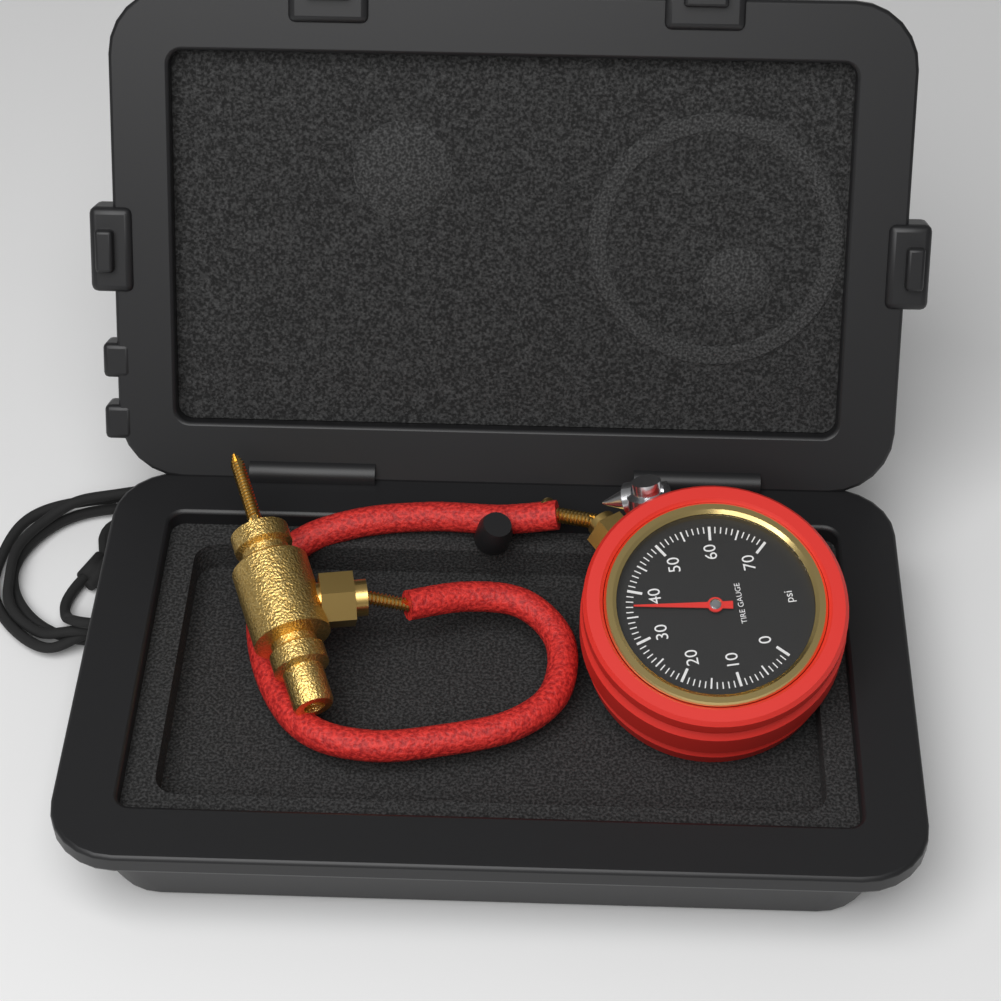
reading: 37 psi
